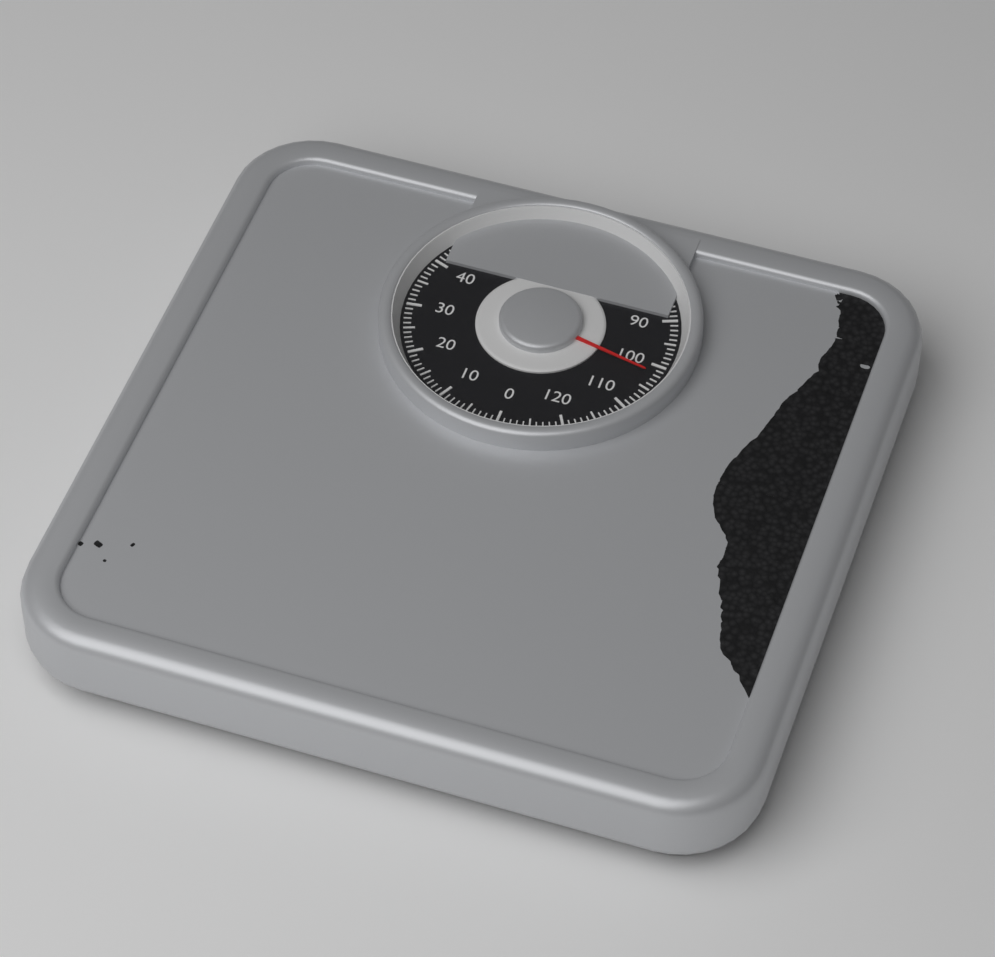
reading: 102 kg
